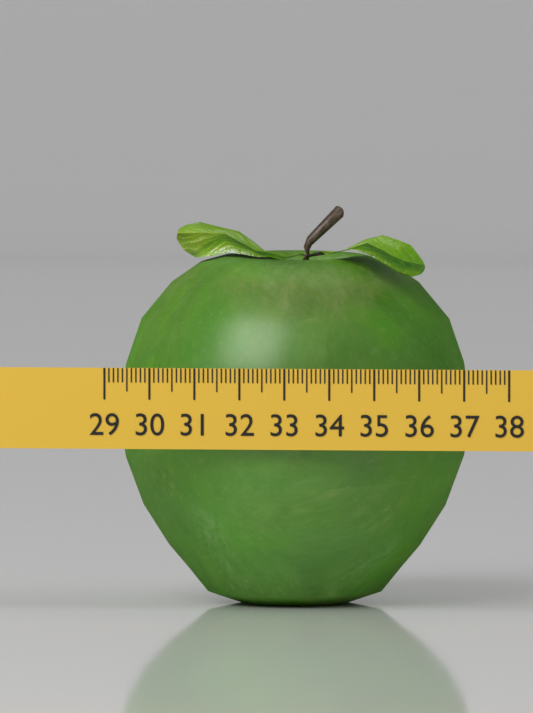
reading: 36.8 (no unit)
